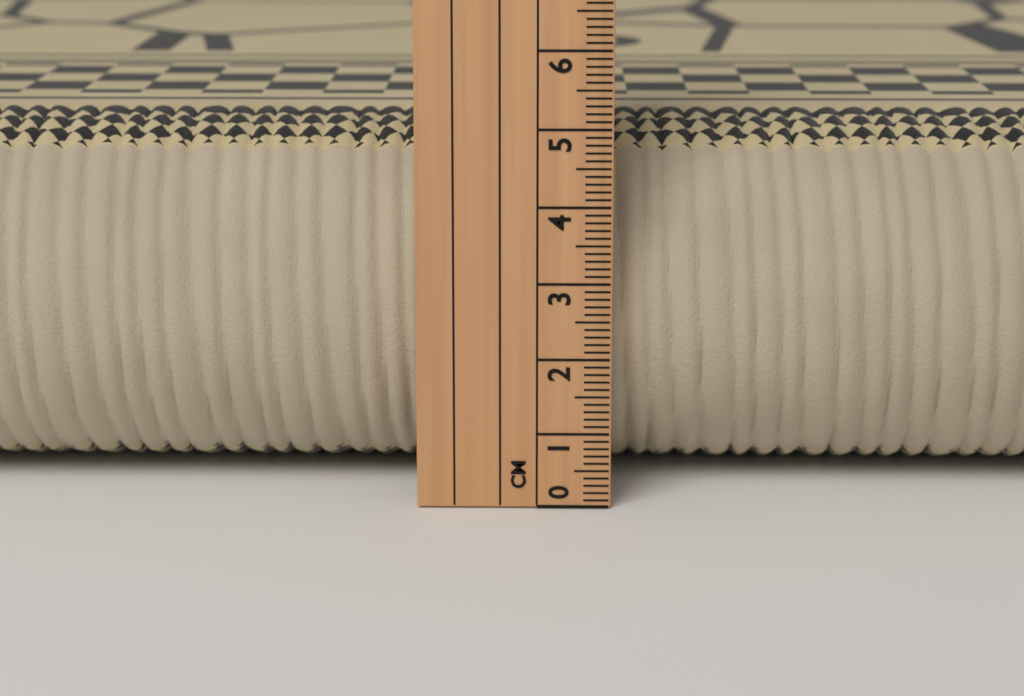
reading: 4.9 cm
